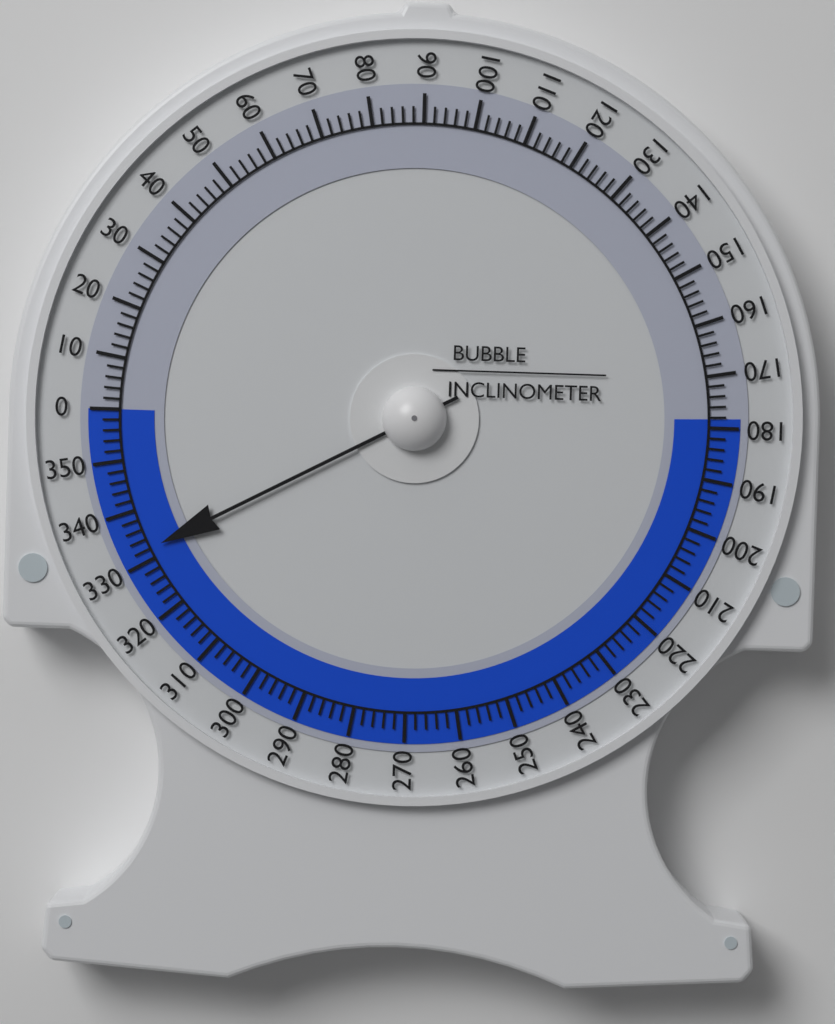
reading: 332 (no unit)
